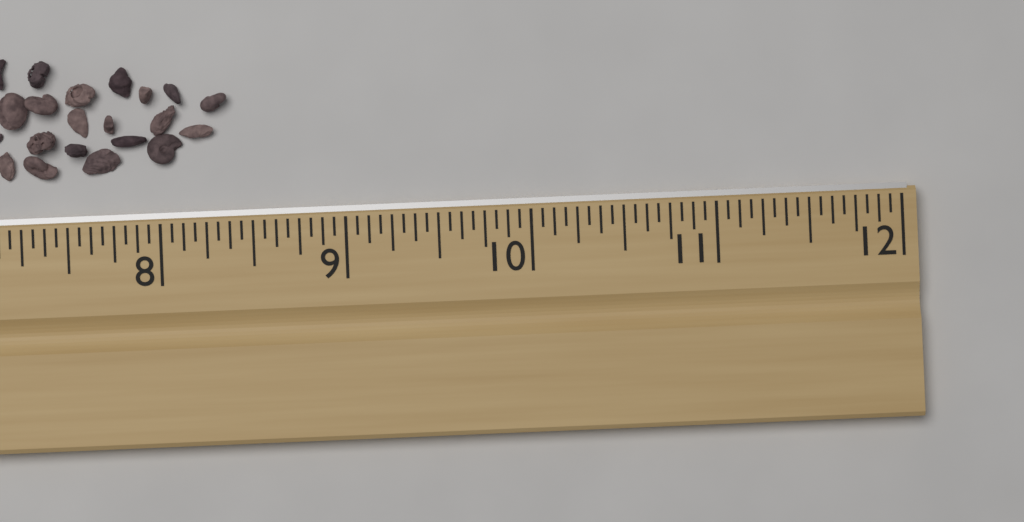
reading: 8.3750 in
